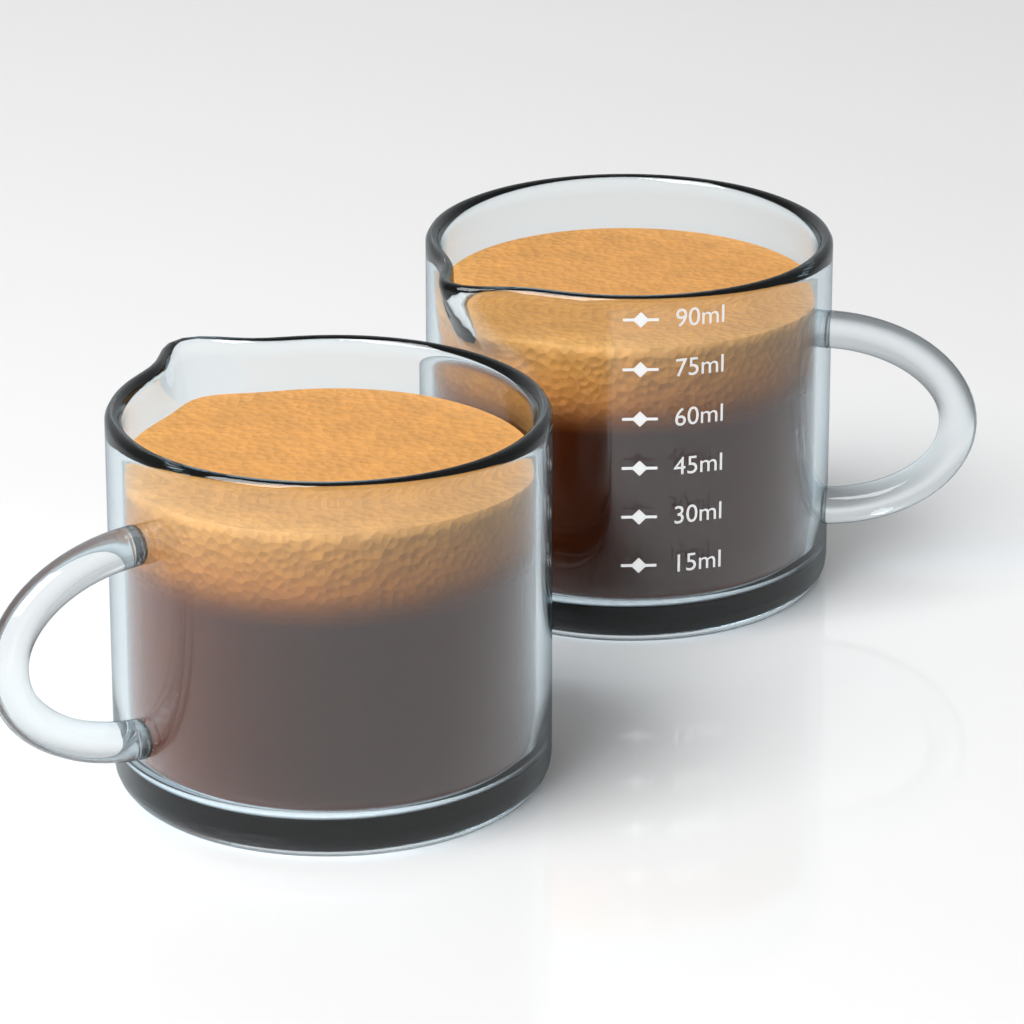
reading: 80 ml
